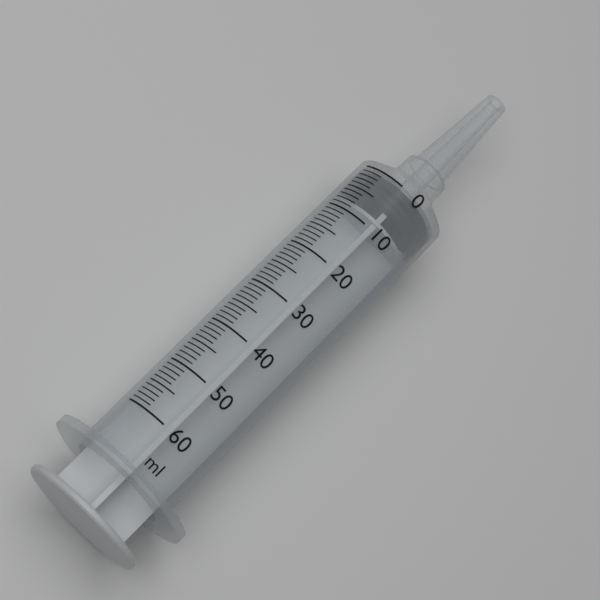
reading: 0 ml
